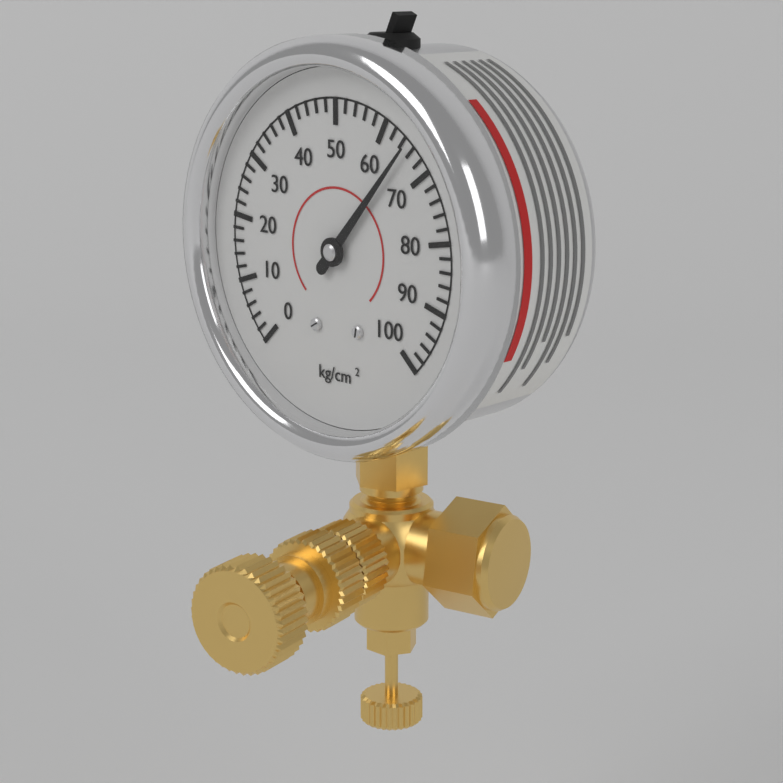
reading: 65 kg/cm²
